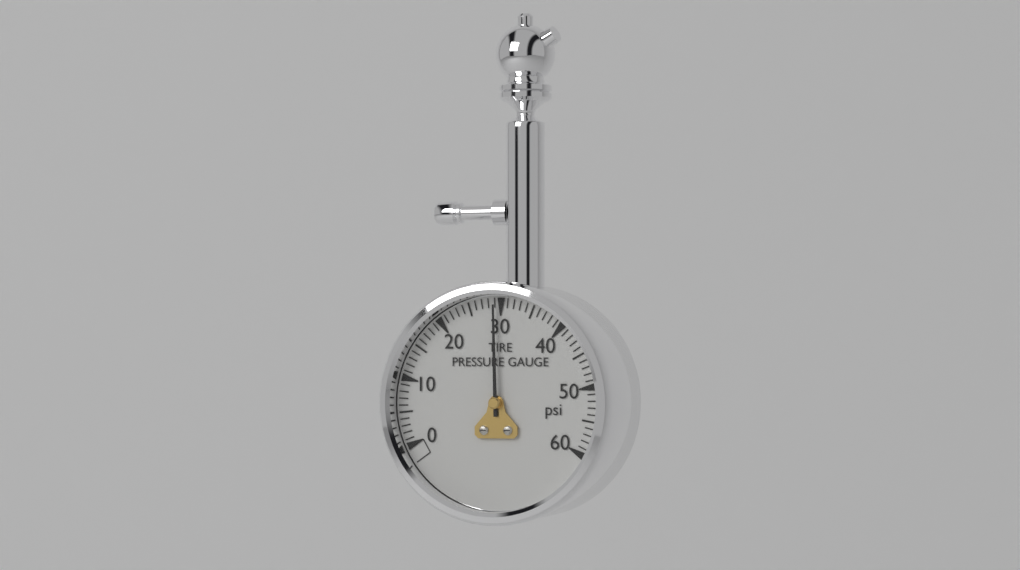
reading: 29 psi
